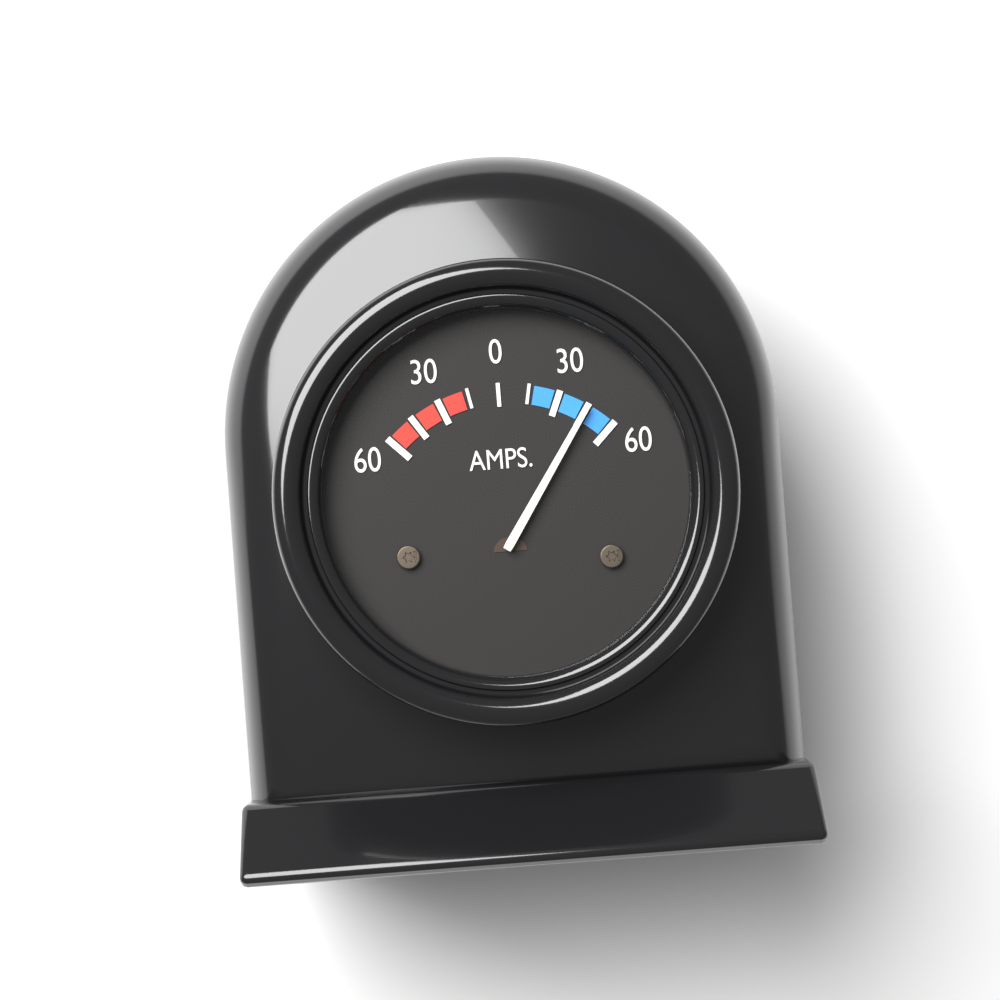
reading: 45 A
